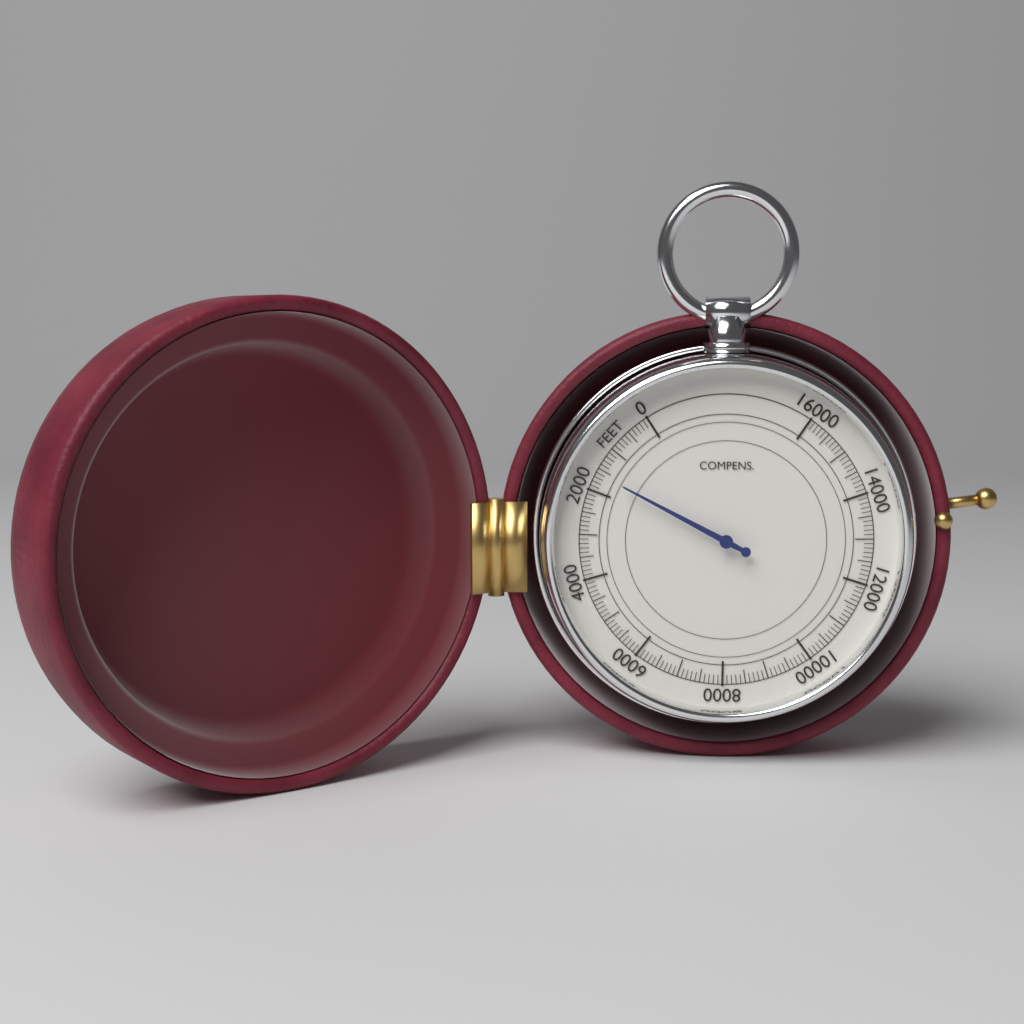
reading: 1600 feet
